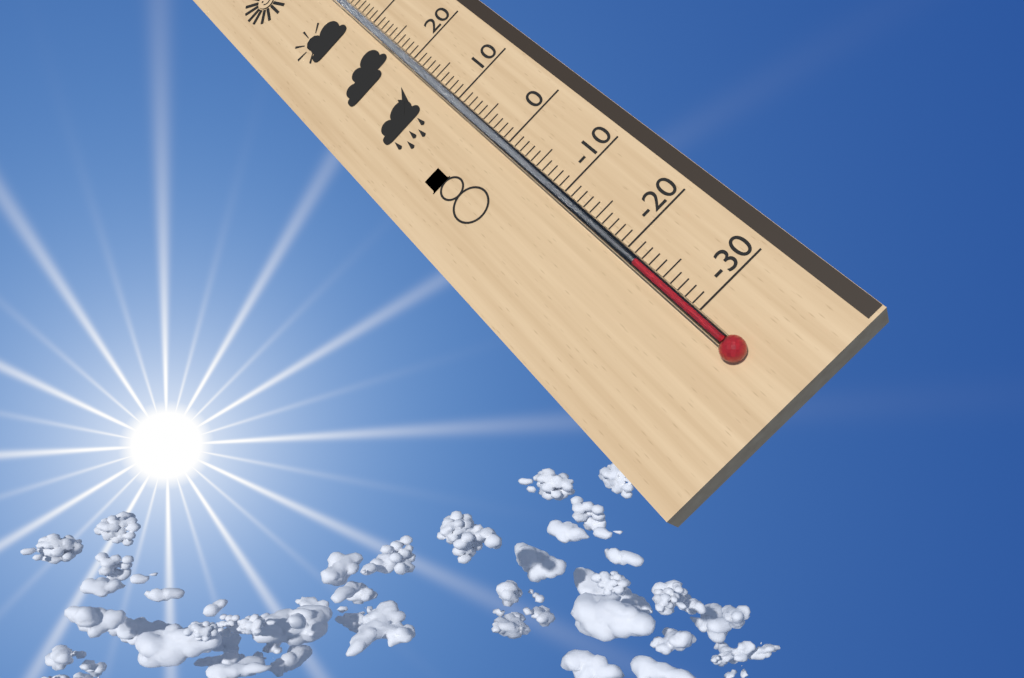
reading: -22 °C
